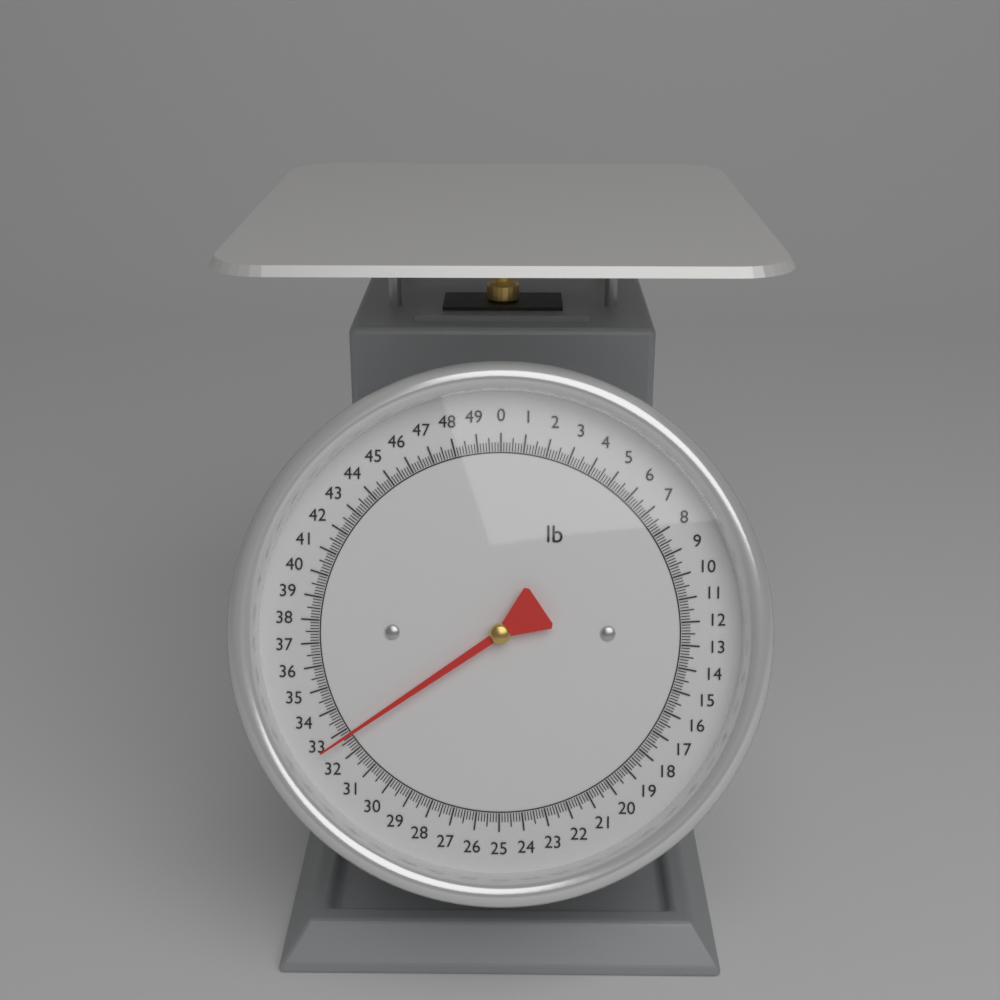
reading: 32.750 lb
